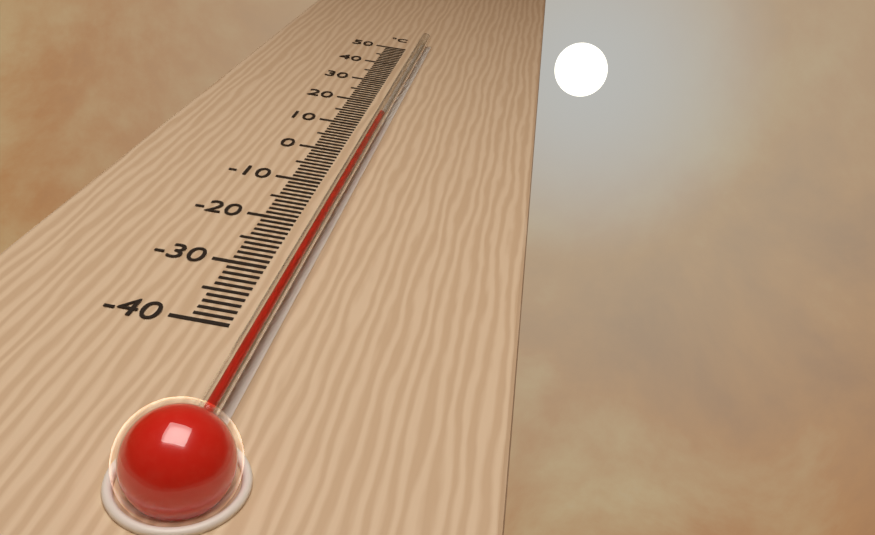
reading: 11 °C
